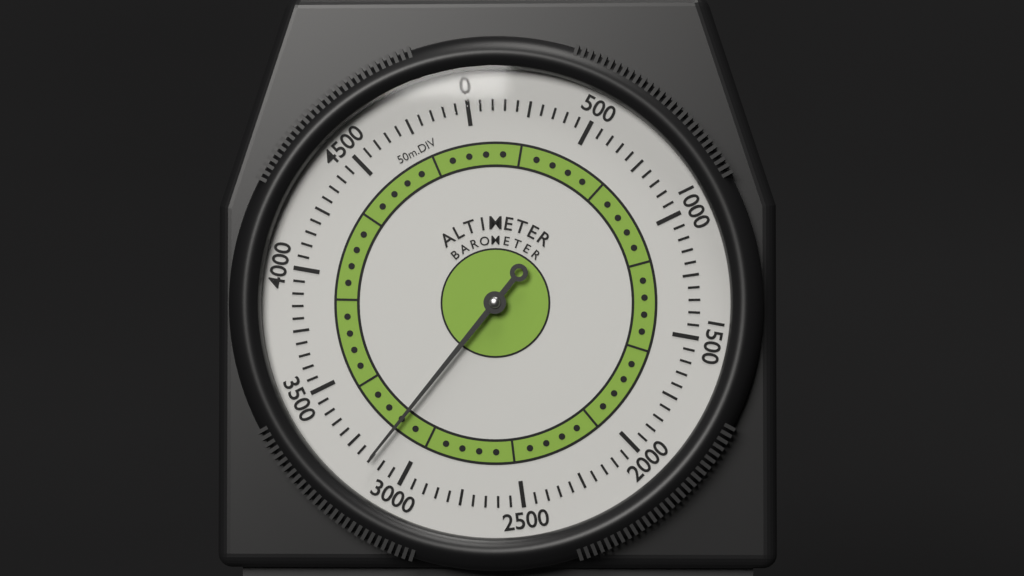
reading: 3150 m
